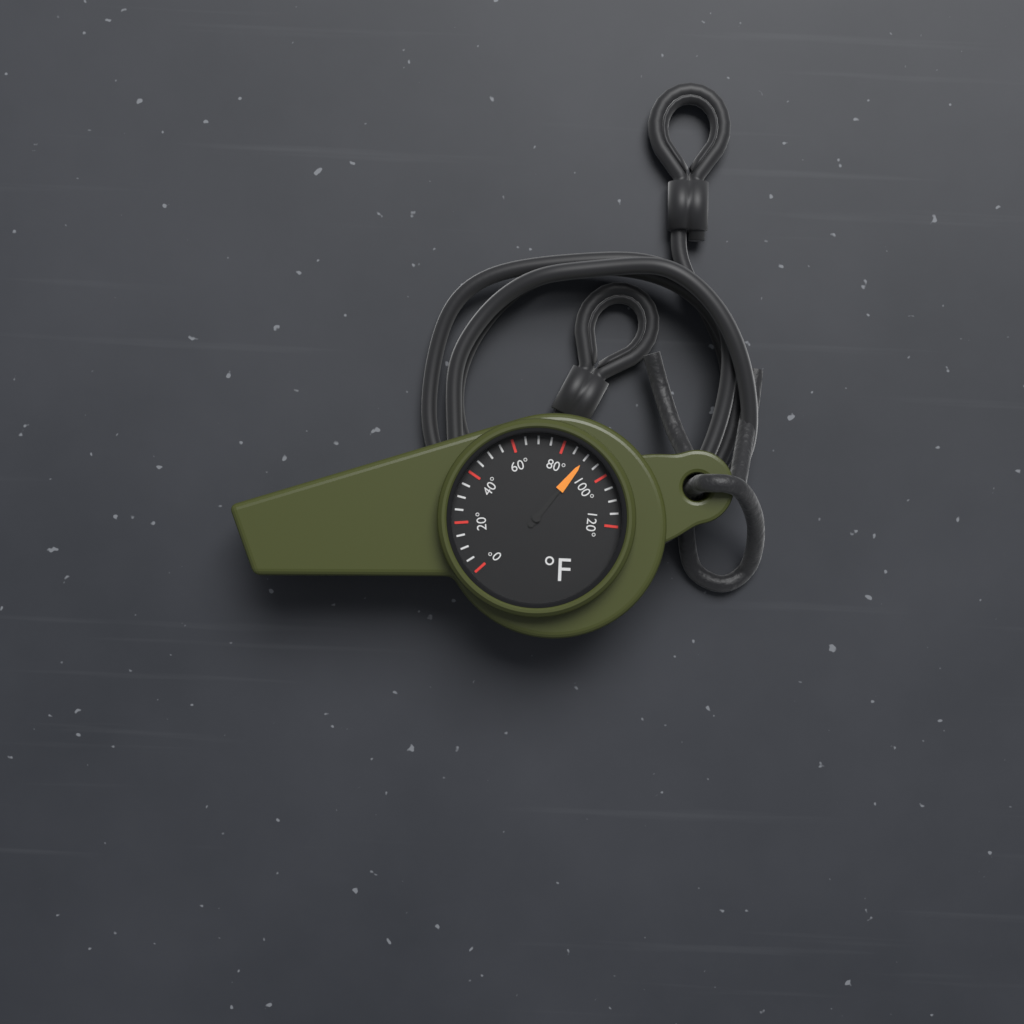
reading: 90 °F
